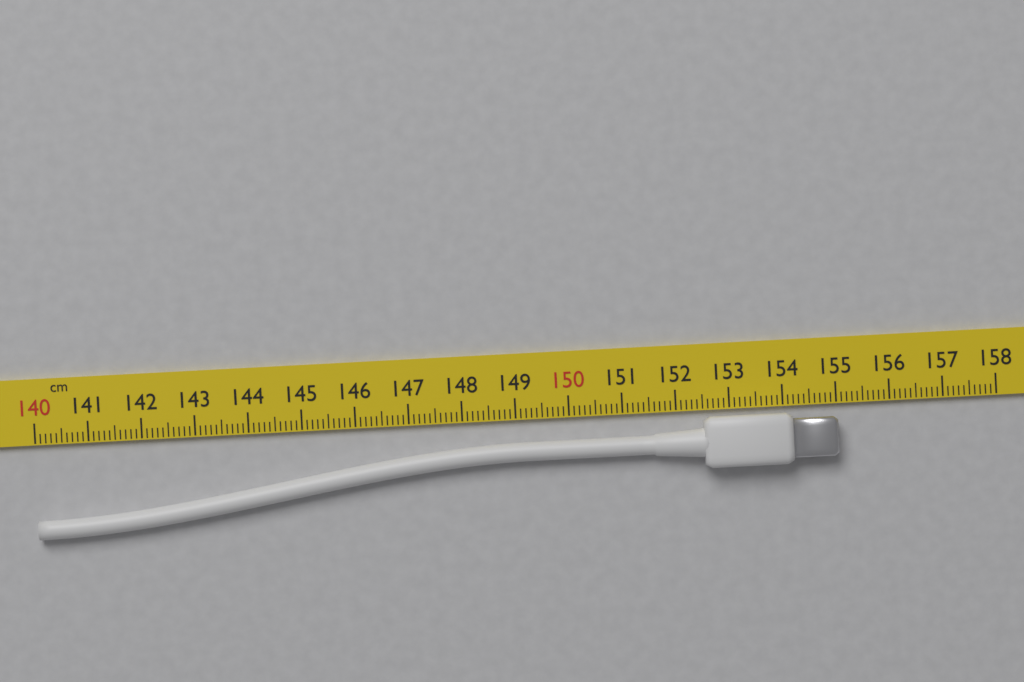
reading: 155.0 cm
